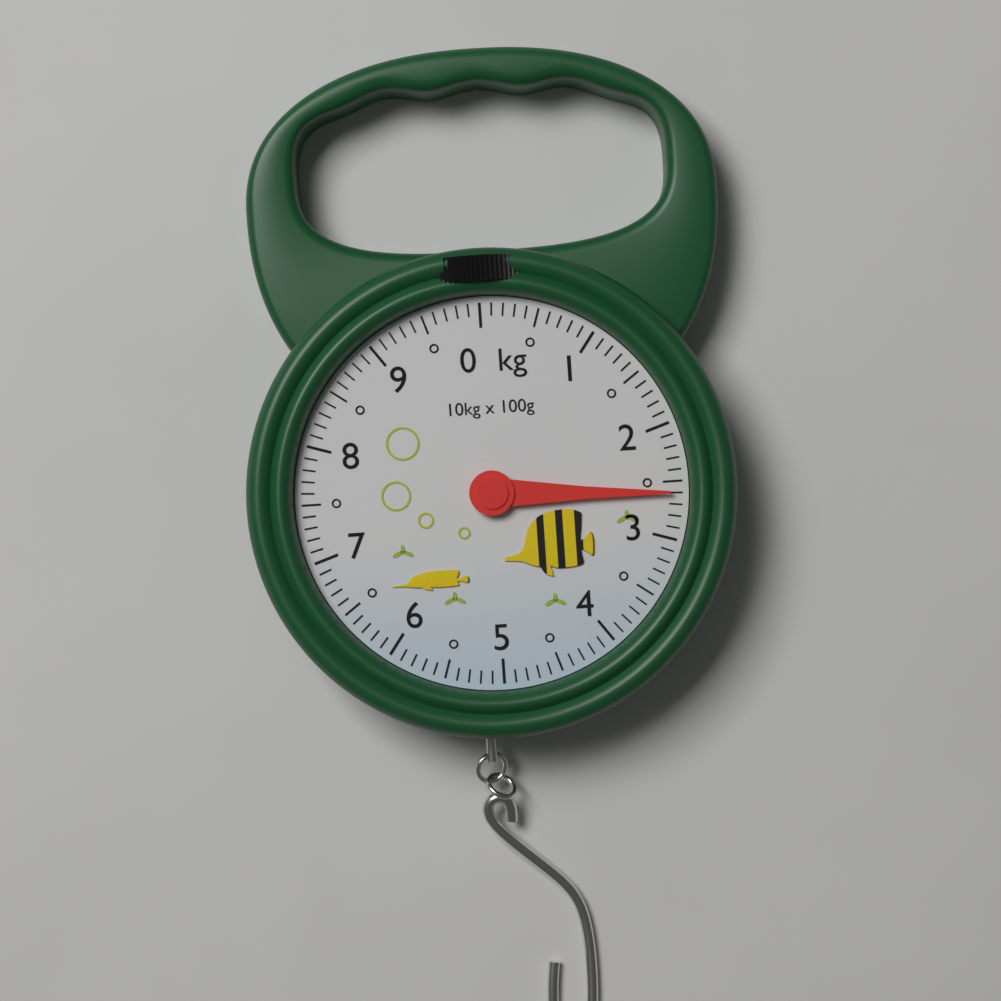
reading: 2.6 kg
